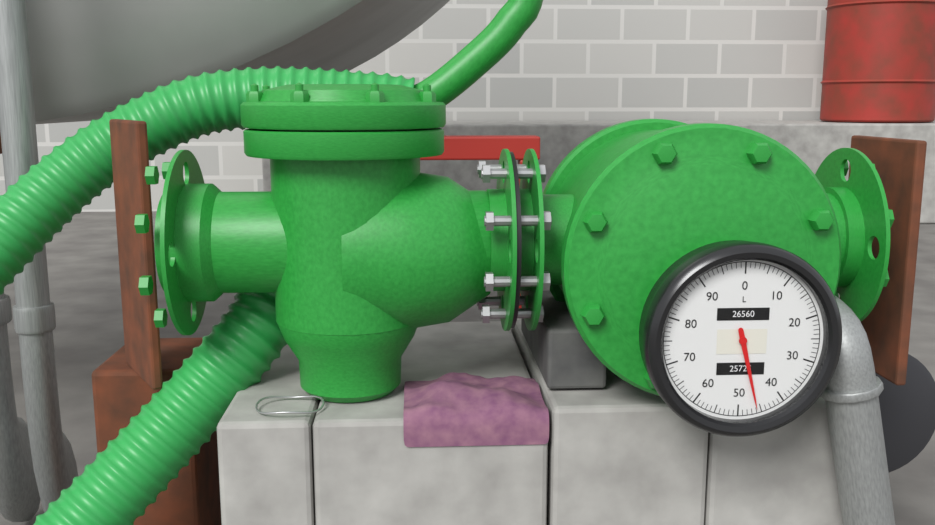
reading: 46 L
